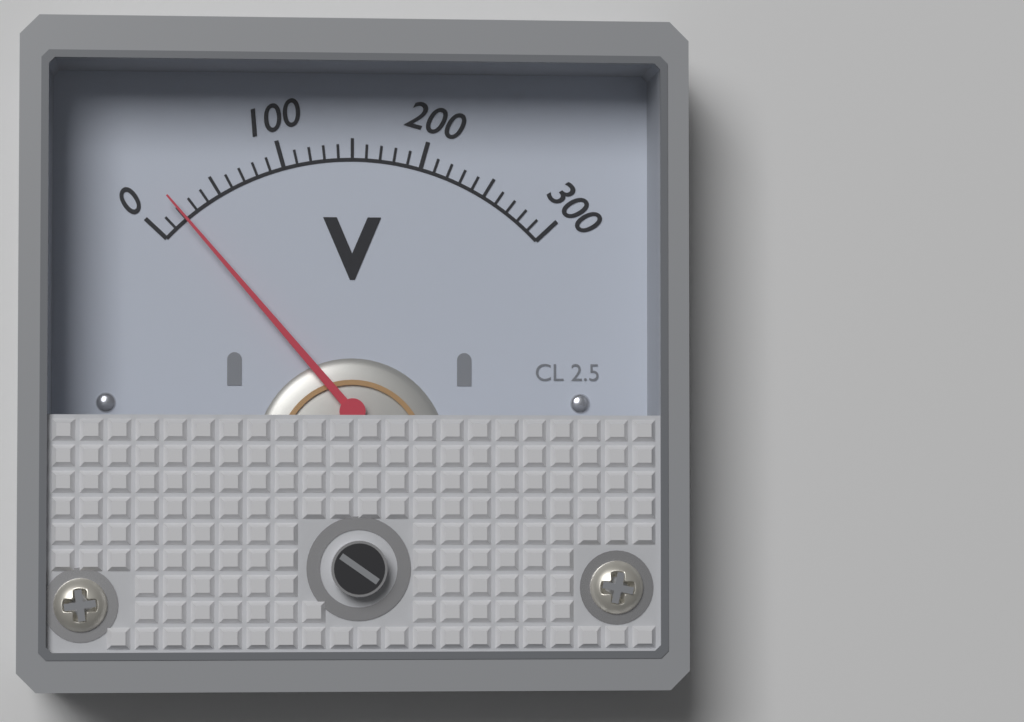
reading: 20 V
